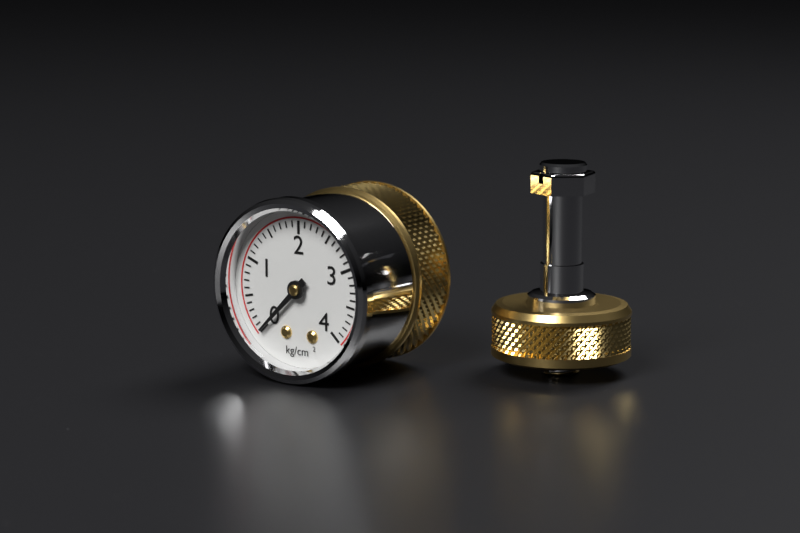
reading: 0.0 kg/cm²
